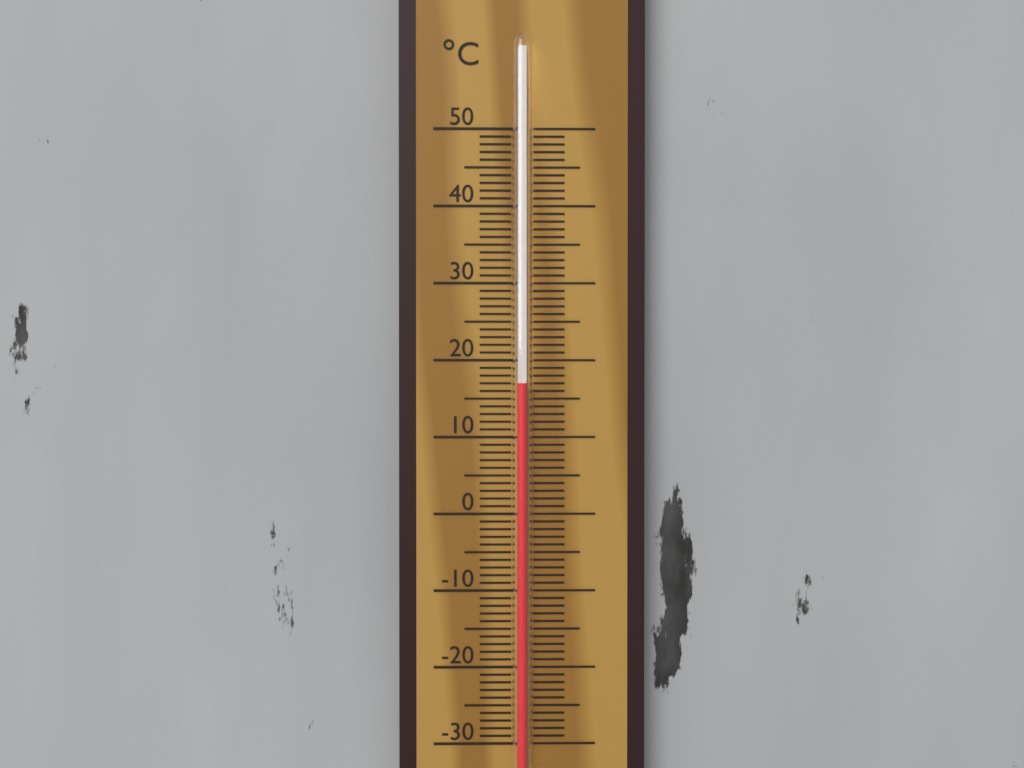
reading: 17 °C
